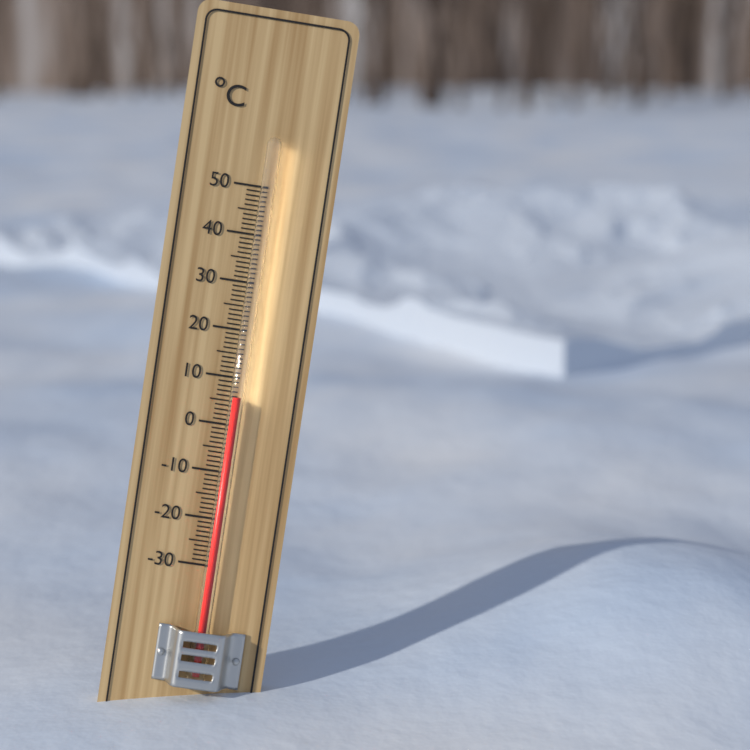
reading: 6 °C
